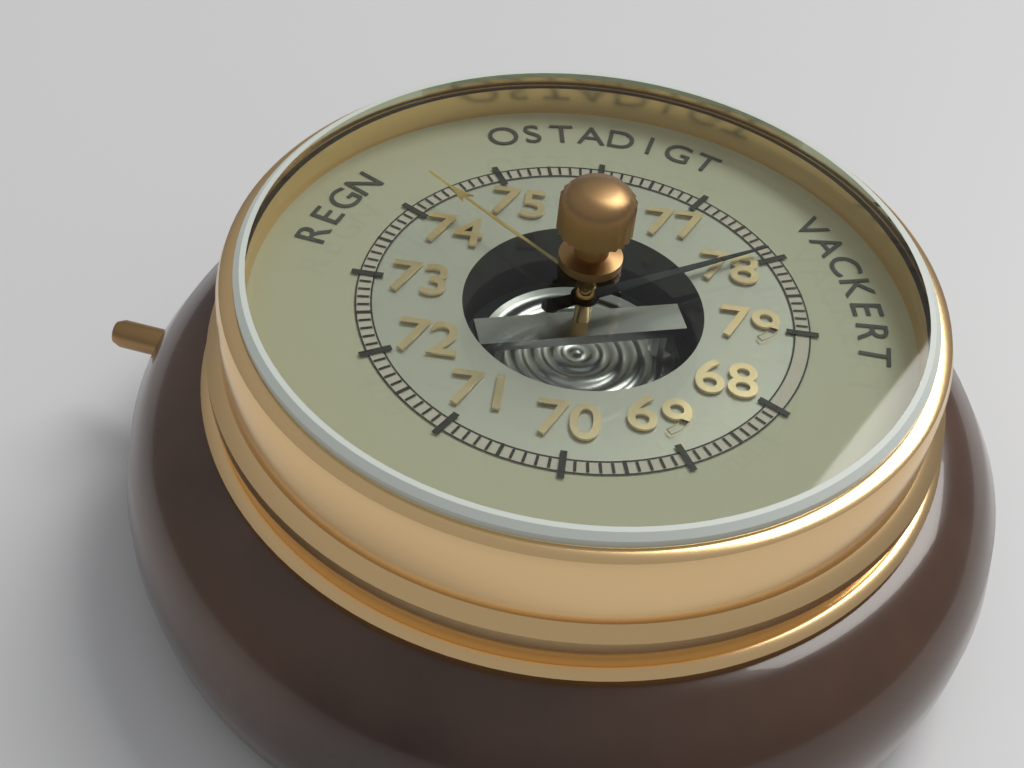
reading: 77.9 (no unit)
